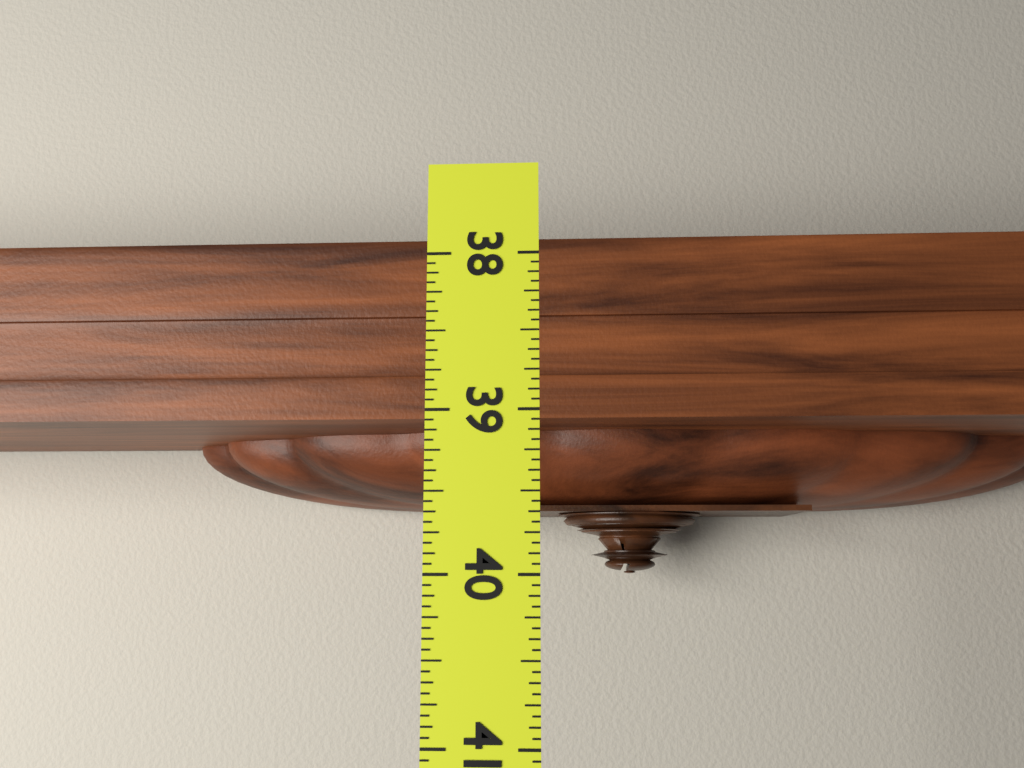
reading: 40.1250 (no unit)
